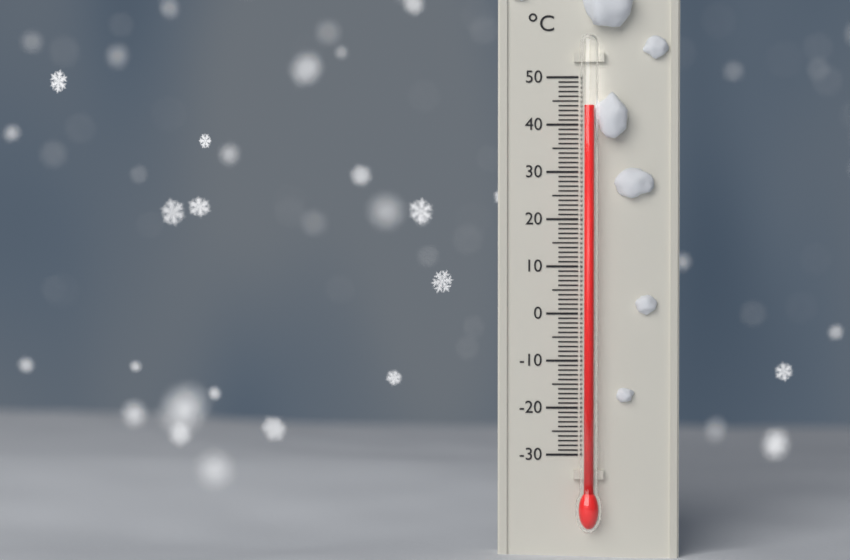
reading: 44 °C
